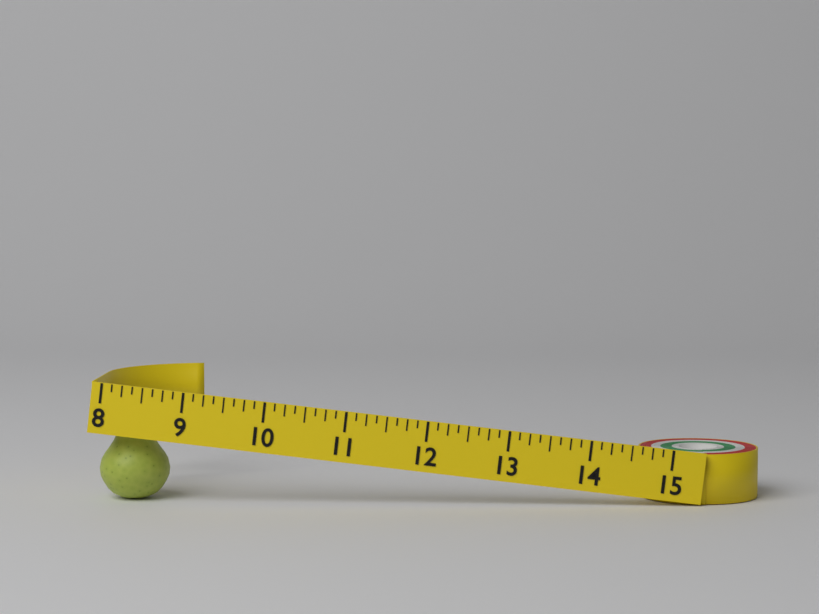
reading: 8.875 (no unit)
